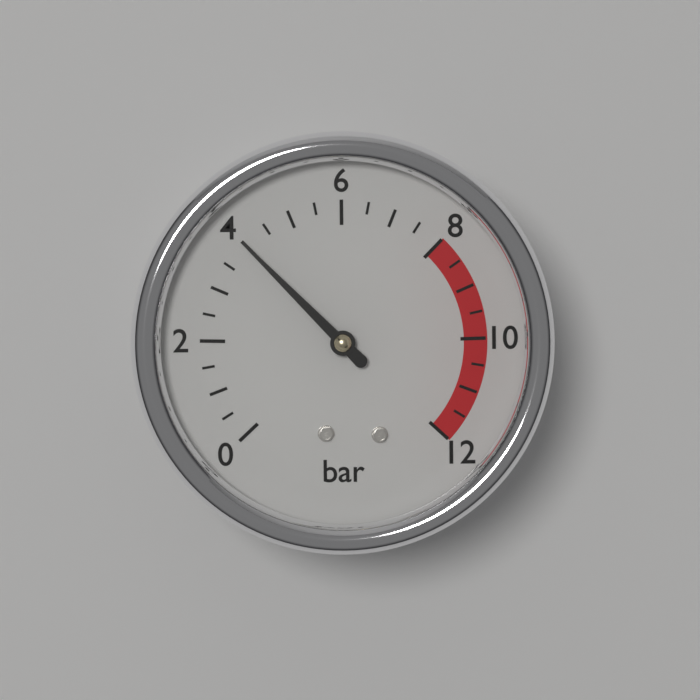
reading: 4.0 bar
